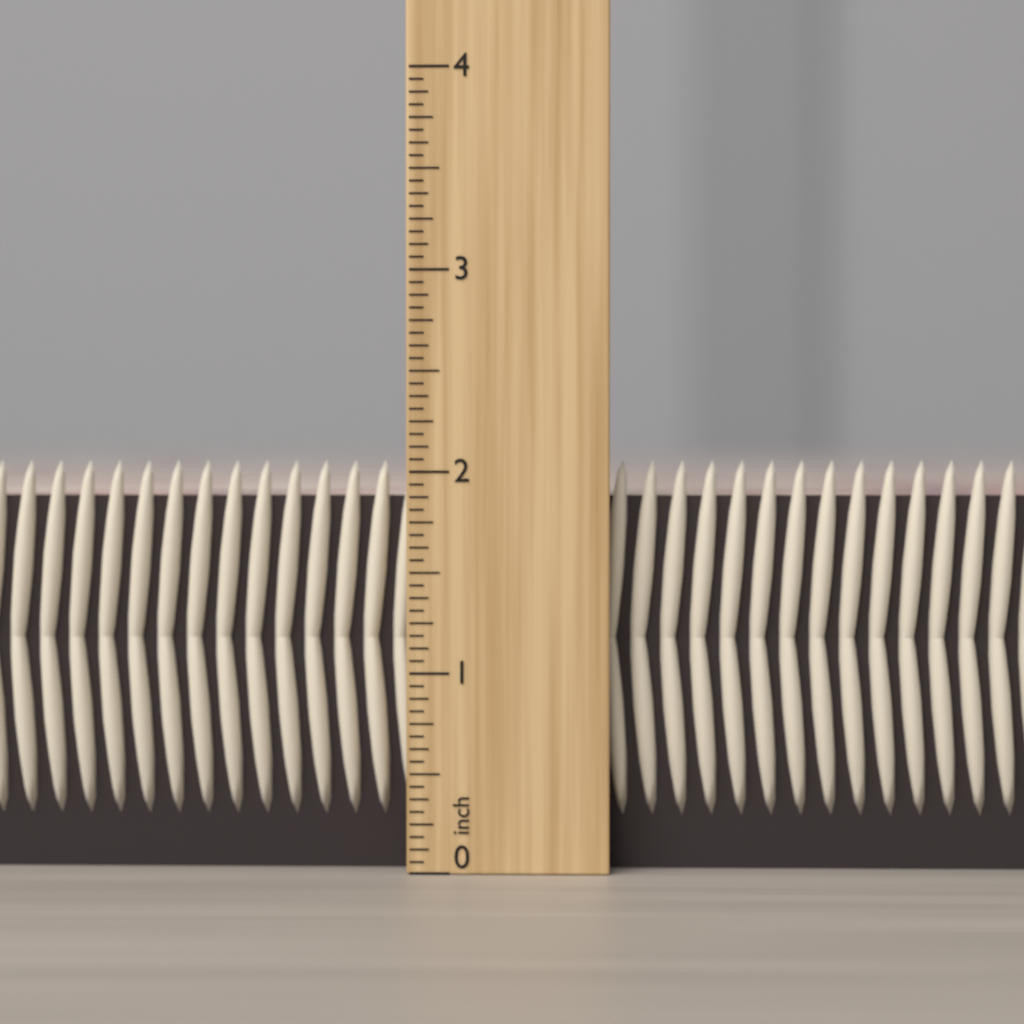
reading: 2.0625 inch
